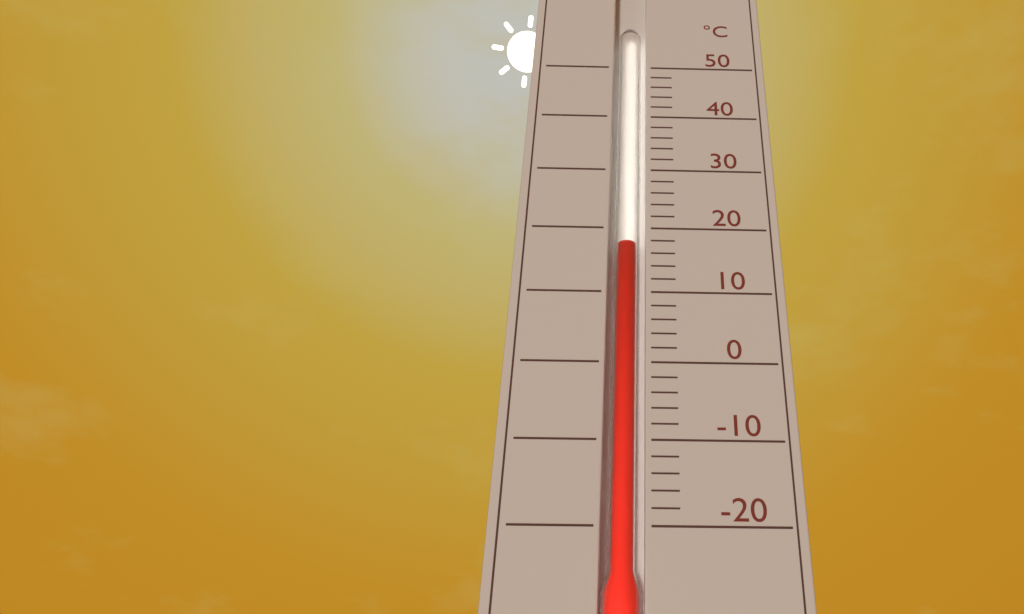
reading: 18 °C
